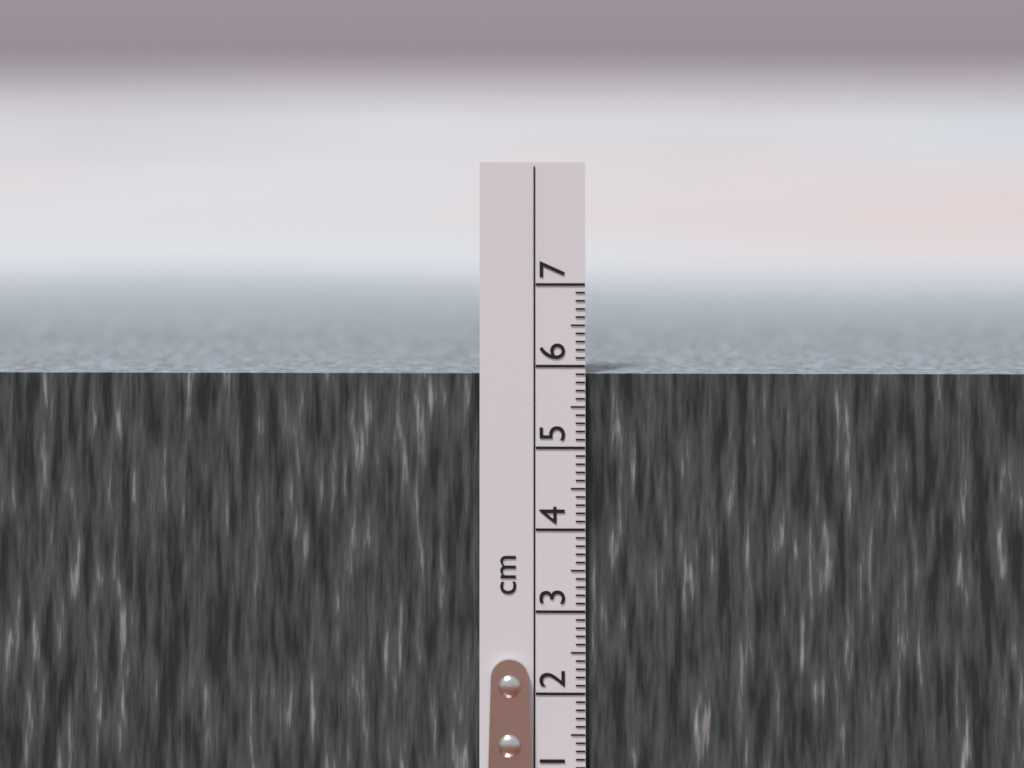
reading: 5.9 cm
